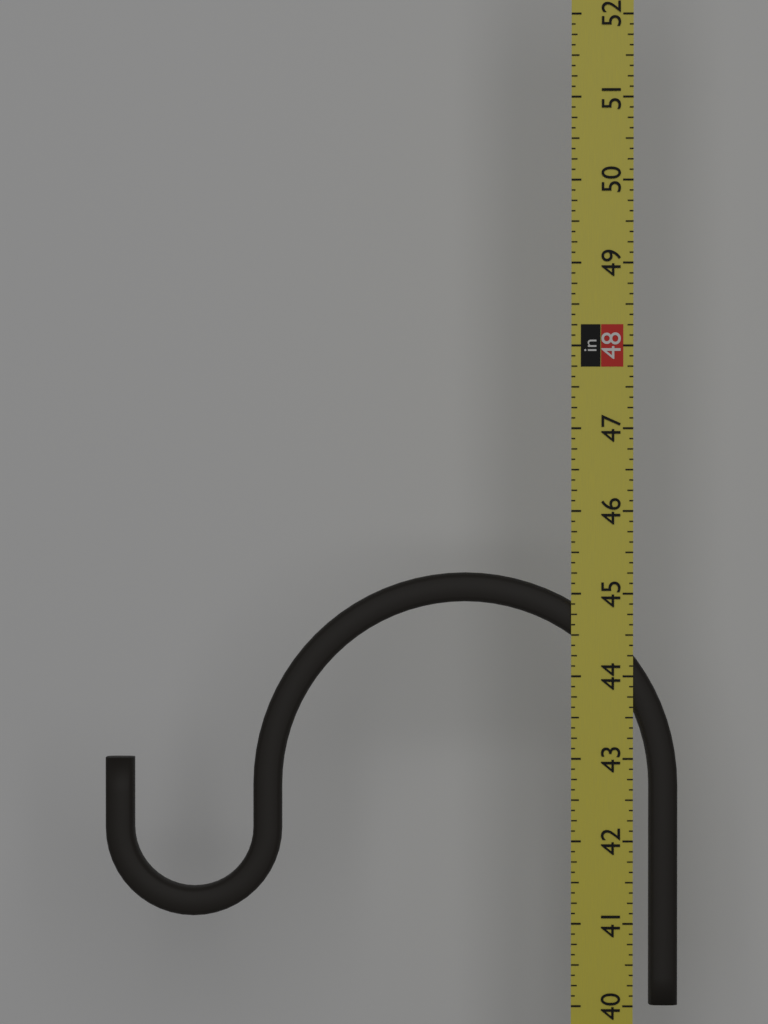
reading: 45.250 in
